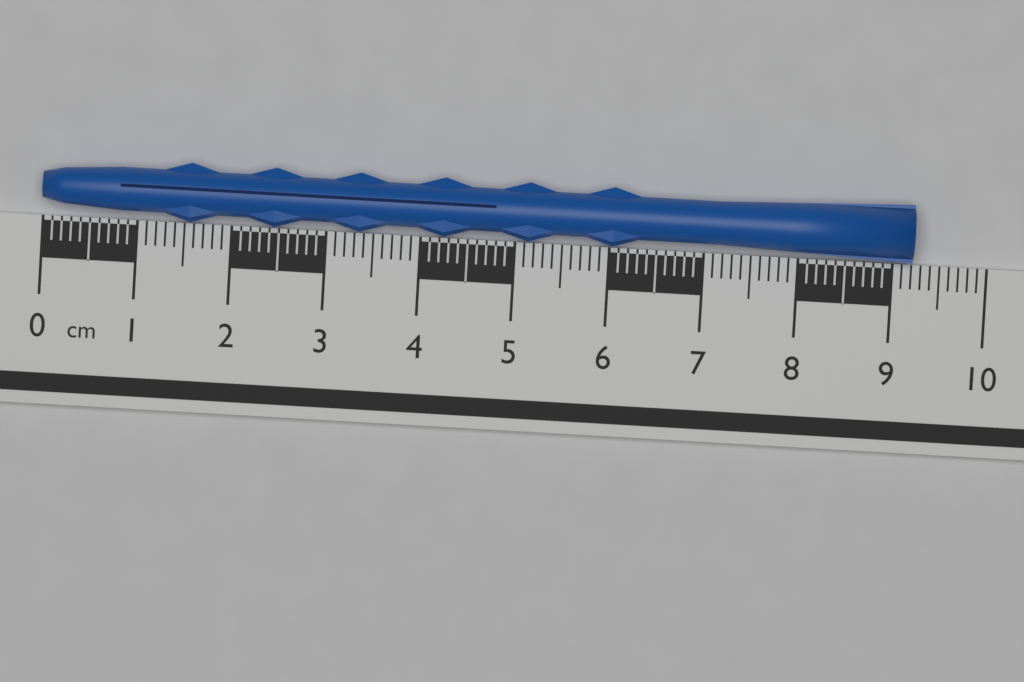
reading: 9.2 cm
